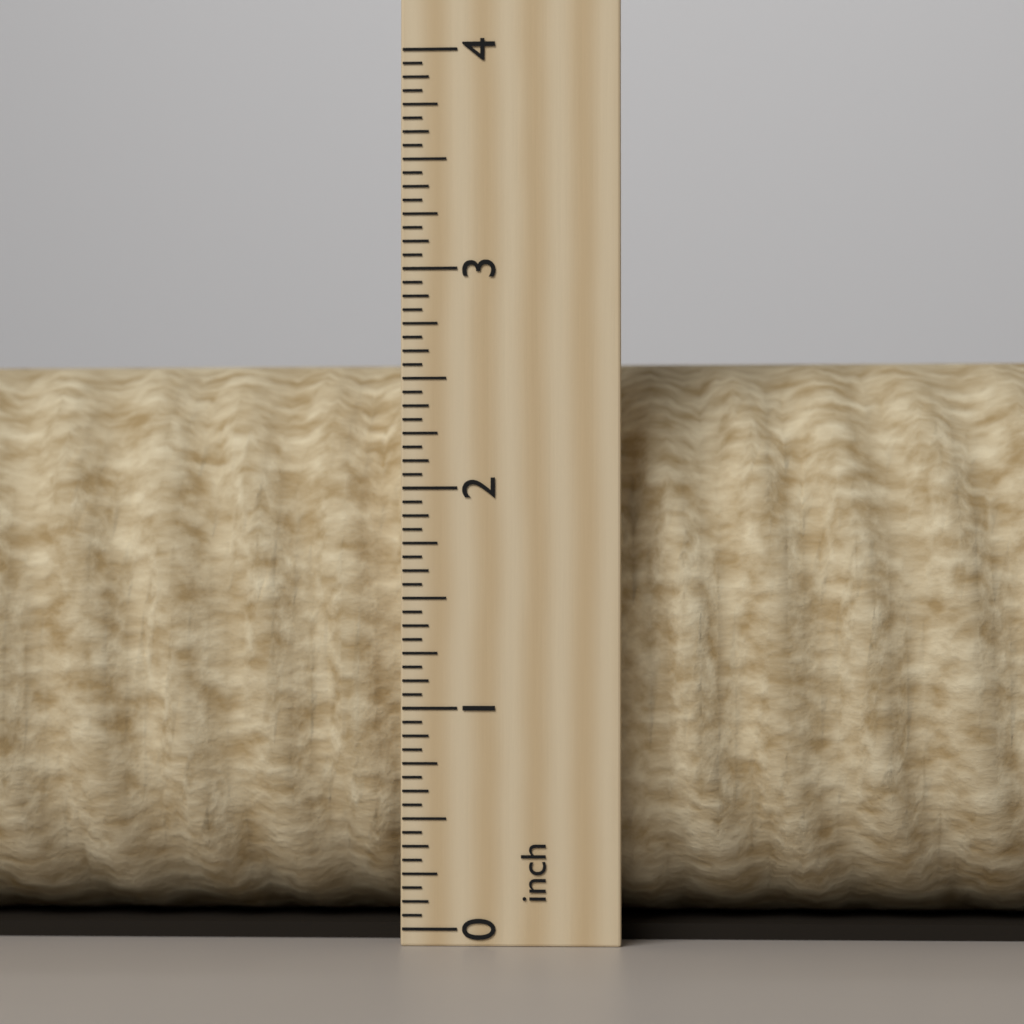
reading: 2.6875 inch
